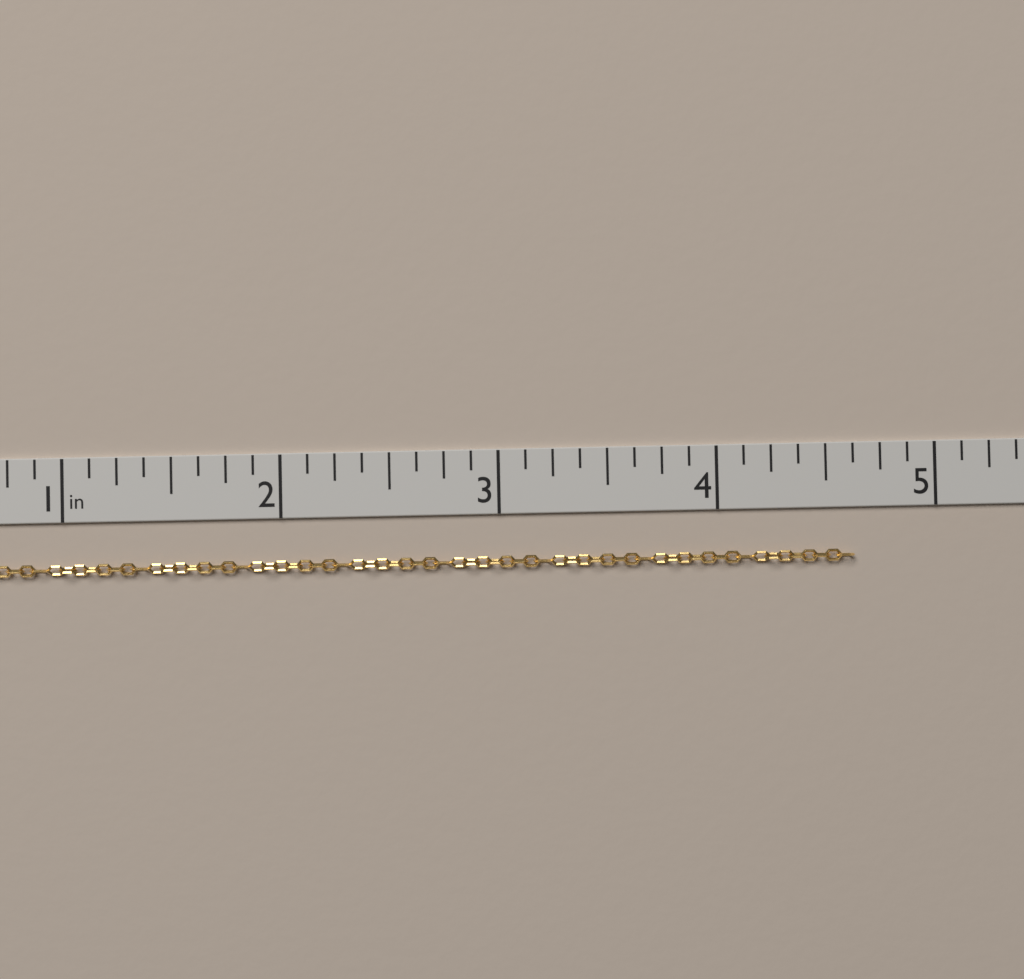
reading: 4.625 in
